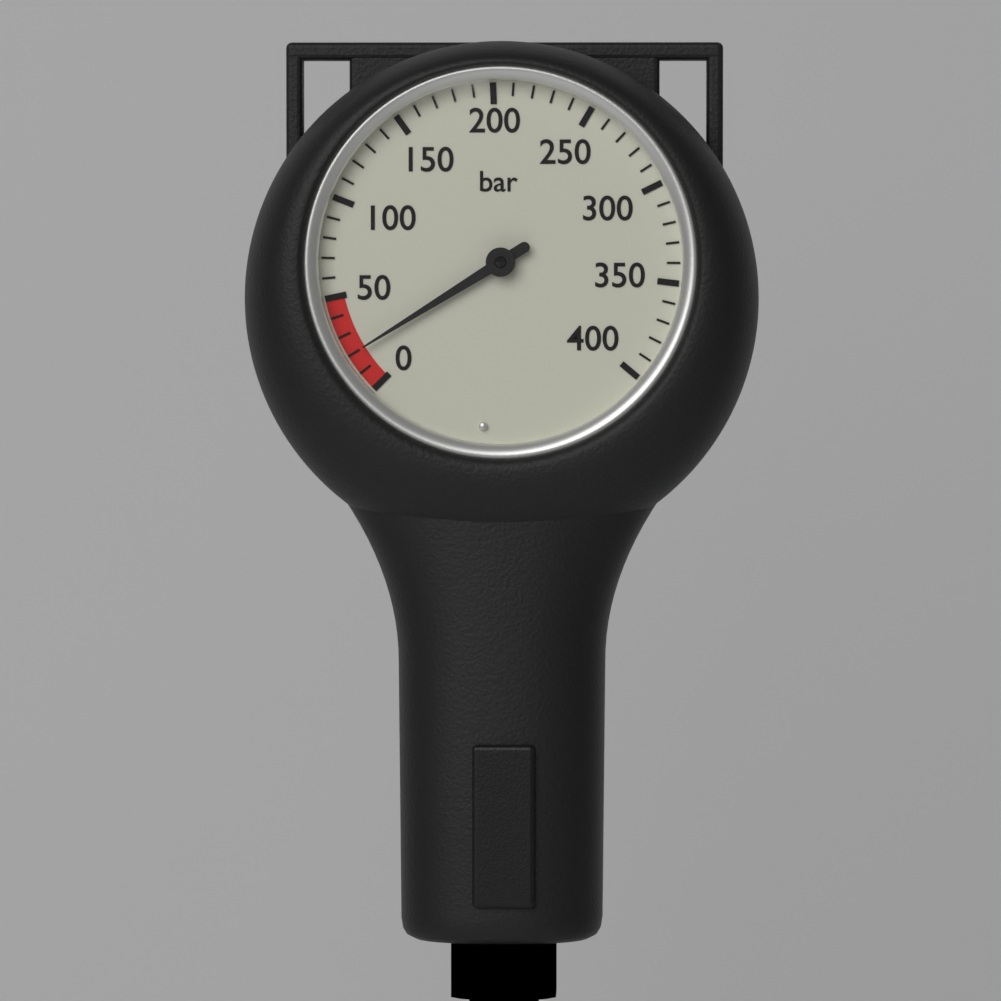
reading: 20 bar
